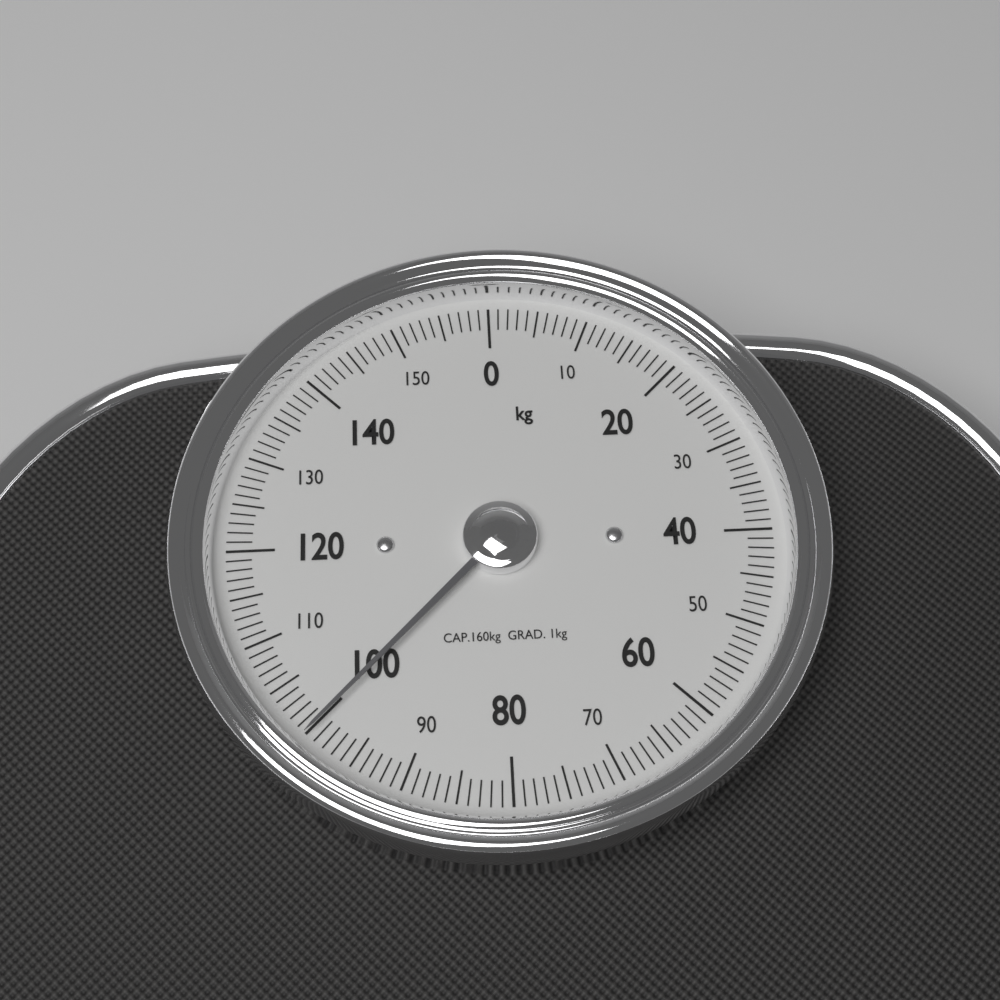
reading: 100 kg
